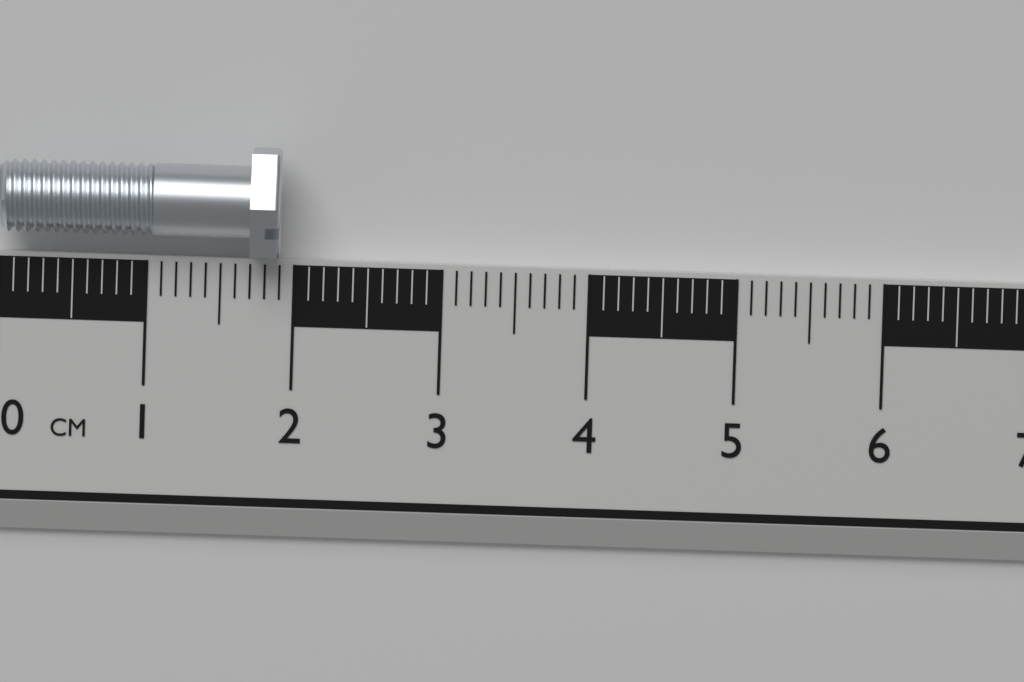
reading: 1.9 cm
